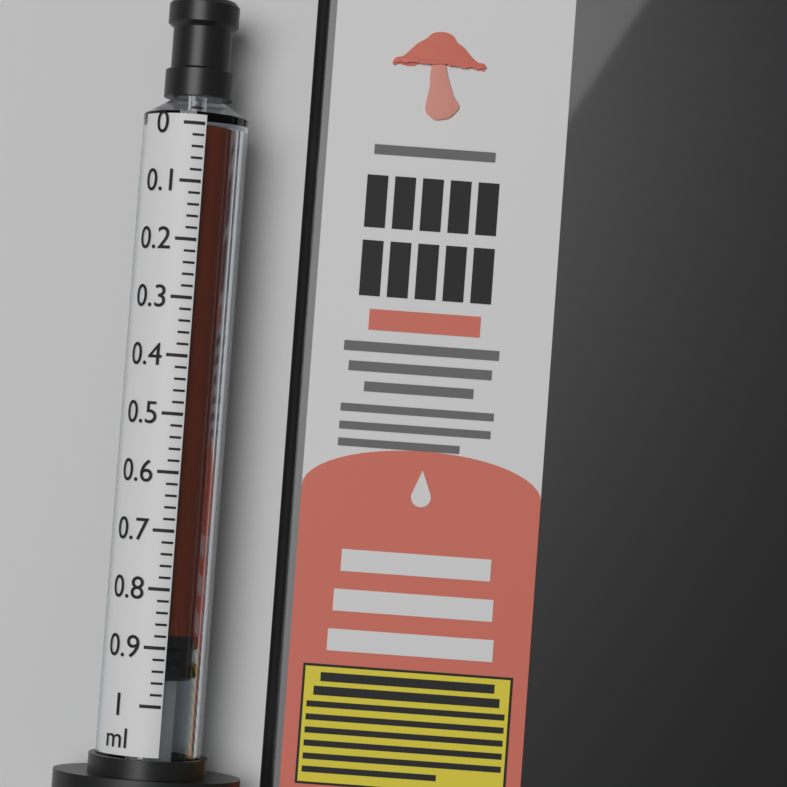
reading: 0.88 ml
